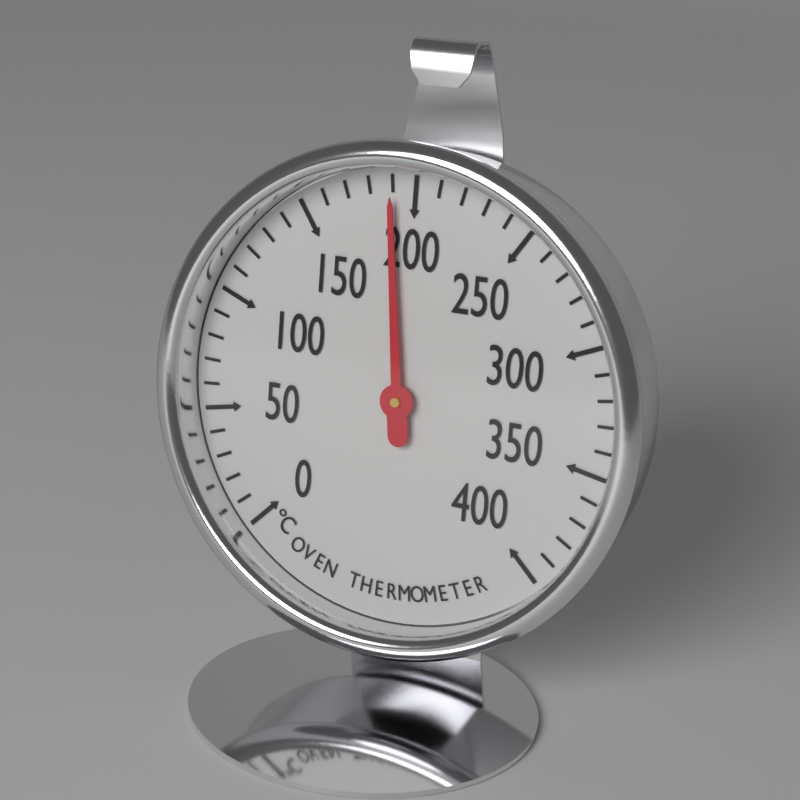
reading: 190 °C
